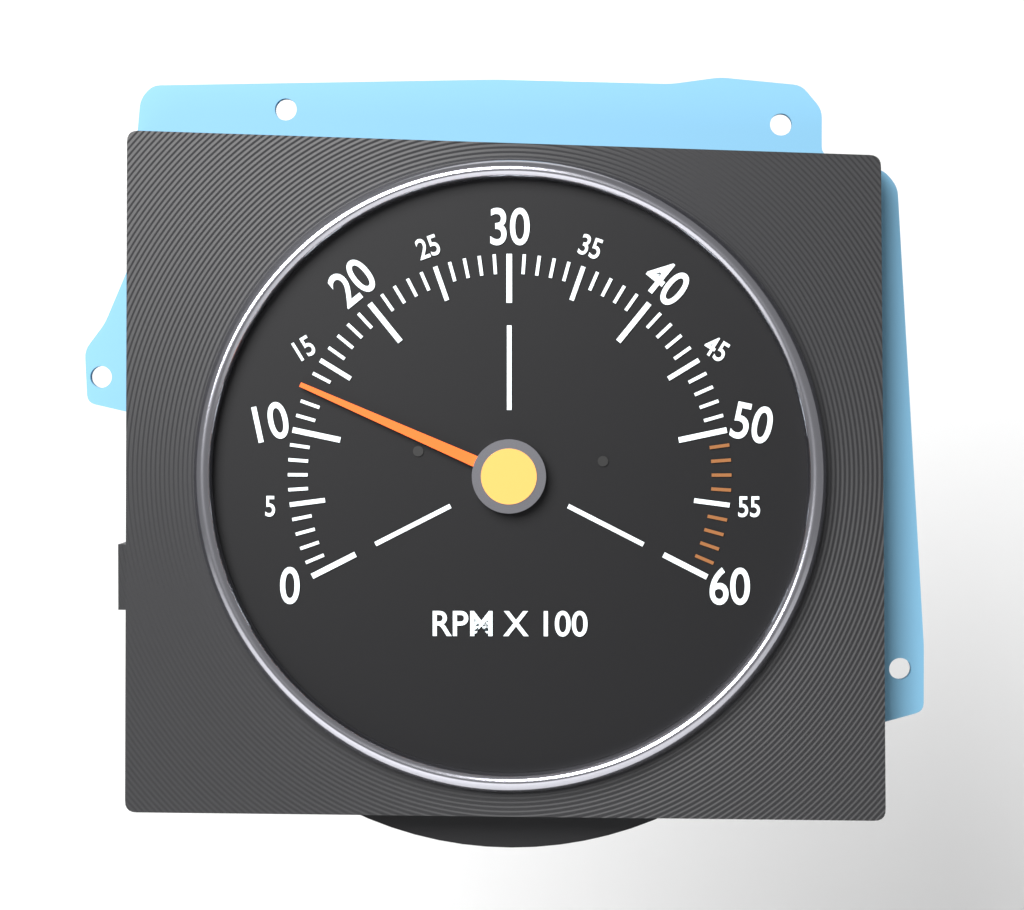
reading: 1300 RPM
